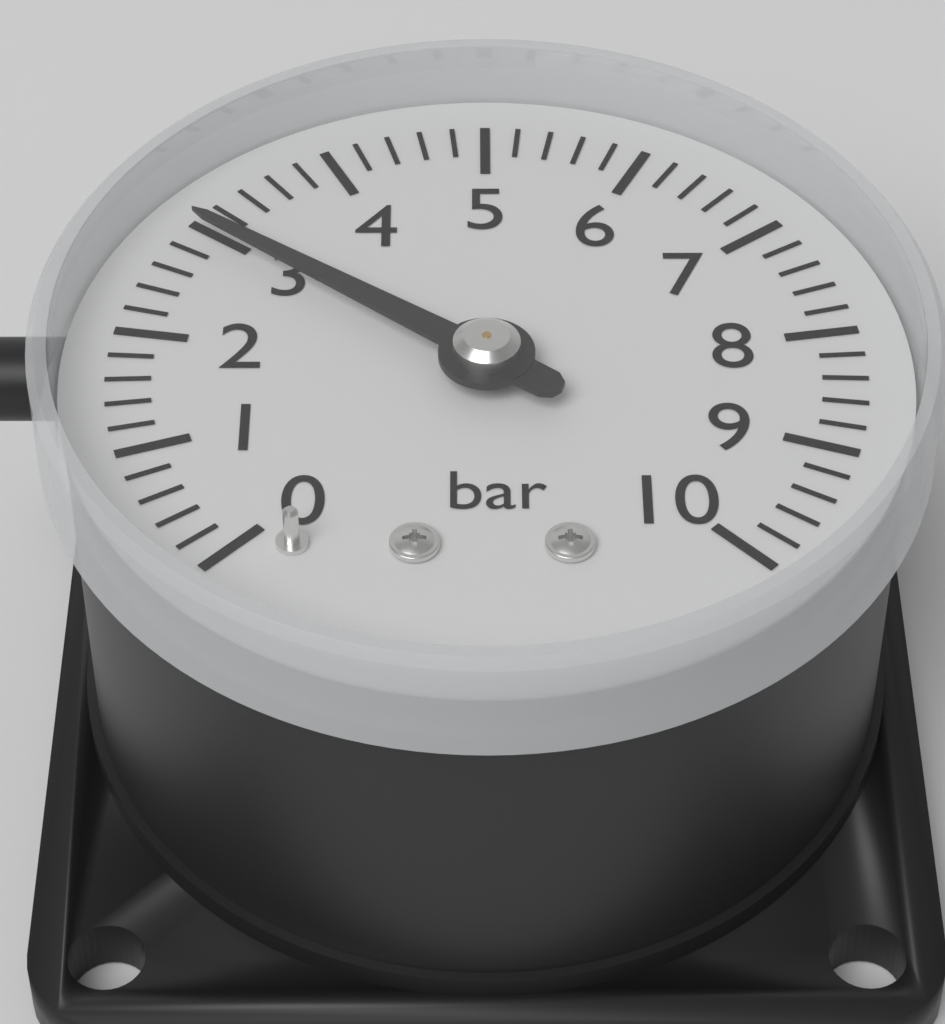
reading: 3.0 bar
